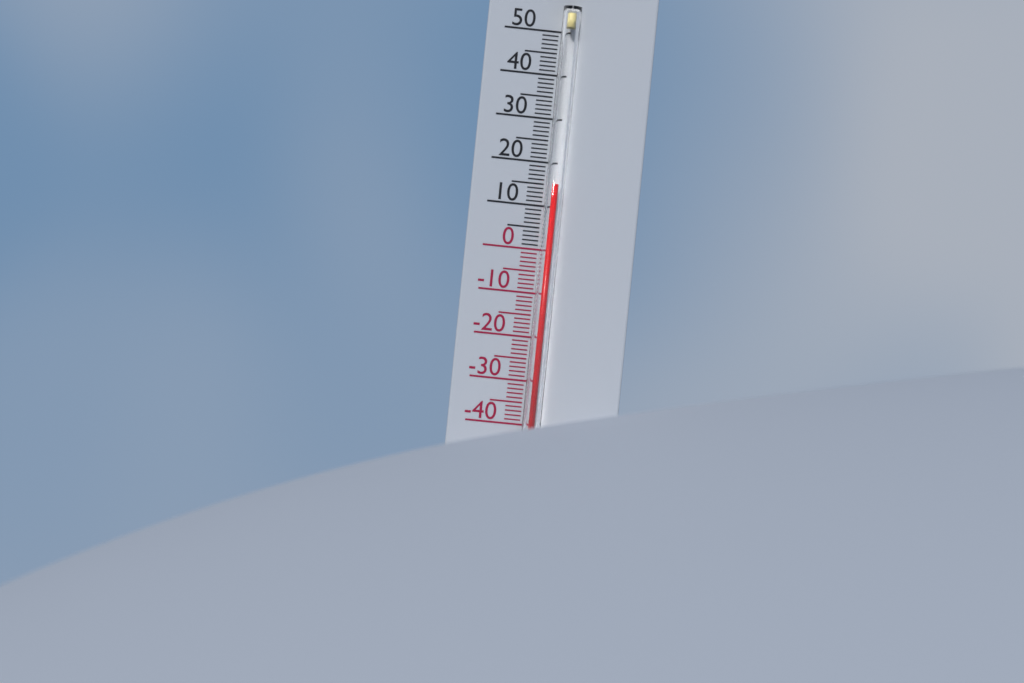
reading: 15 °C
